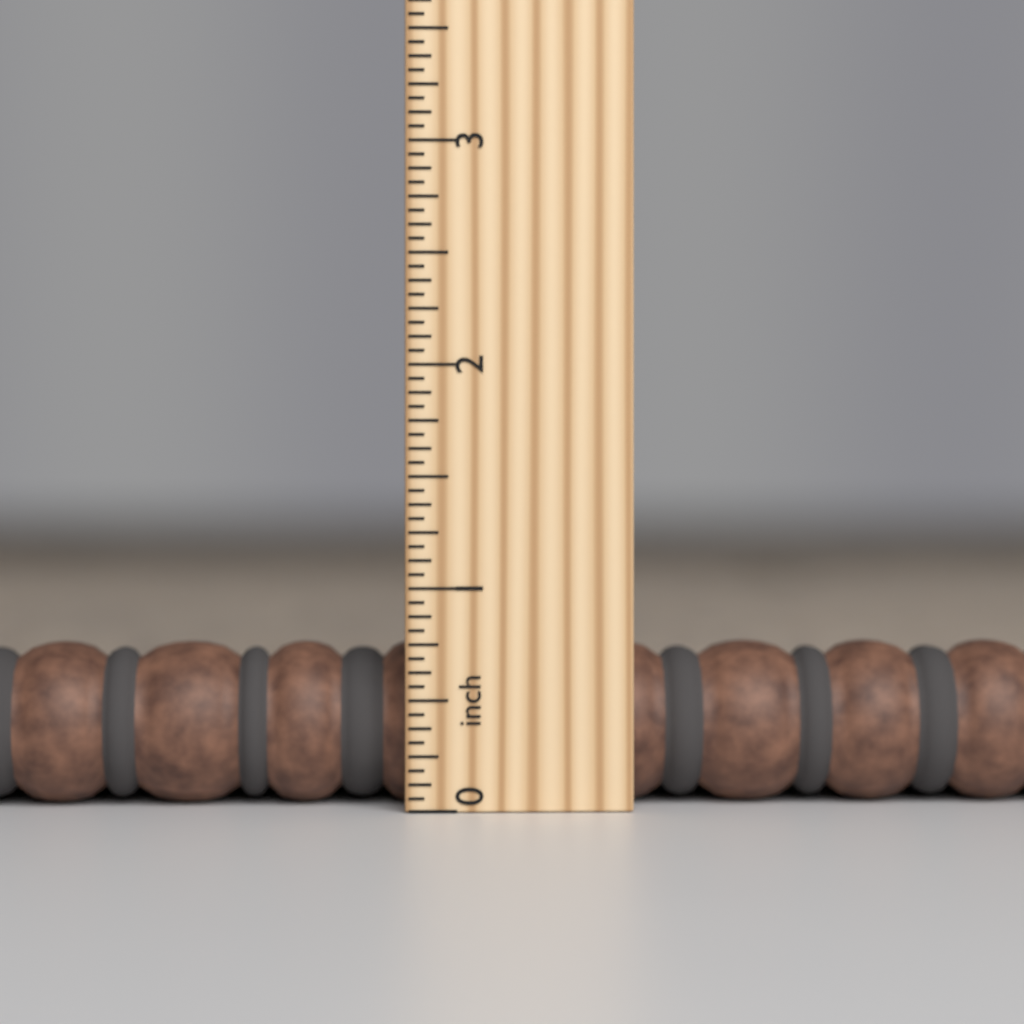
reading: 0.7500 inch
